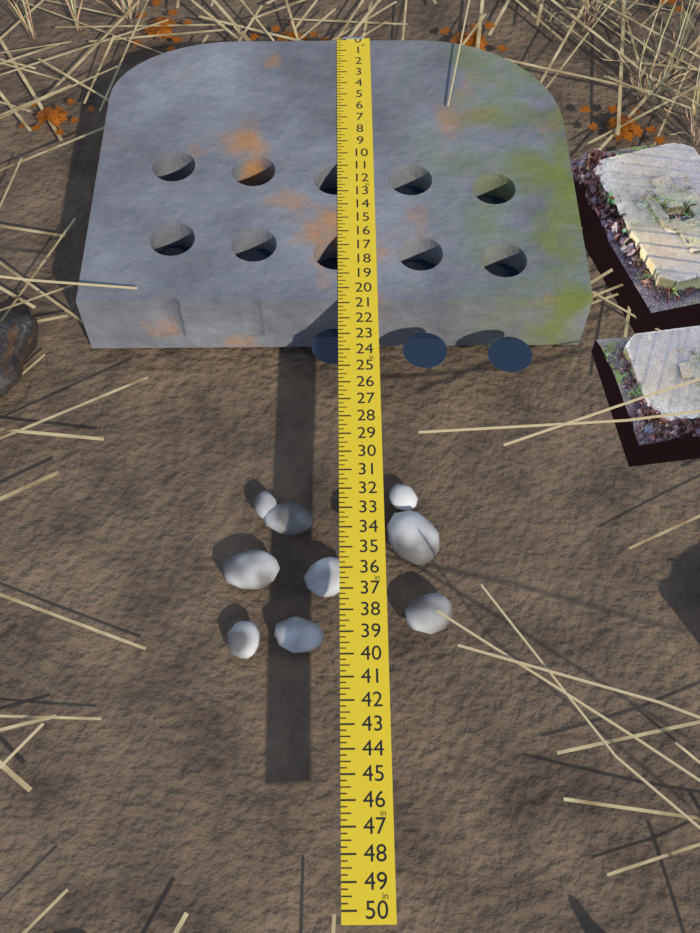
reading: 20.75 in
